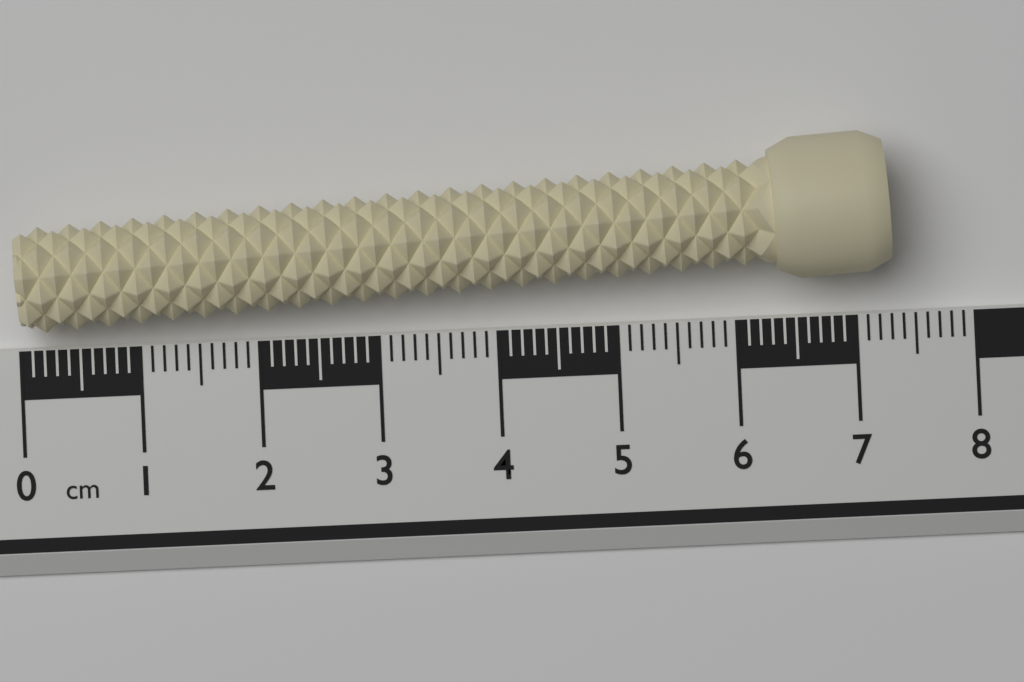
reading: 7.3 cm
